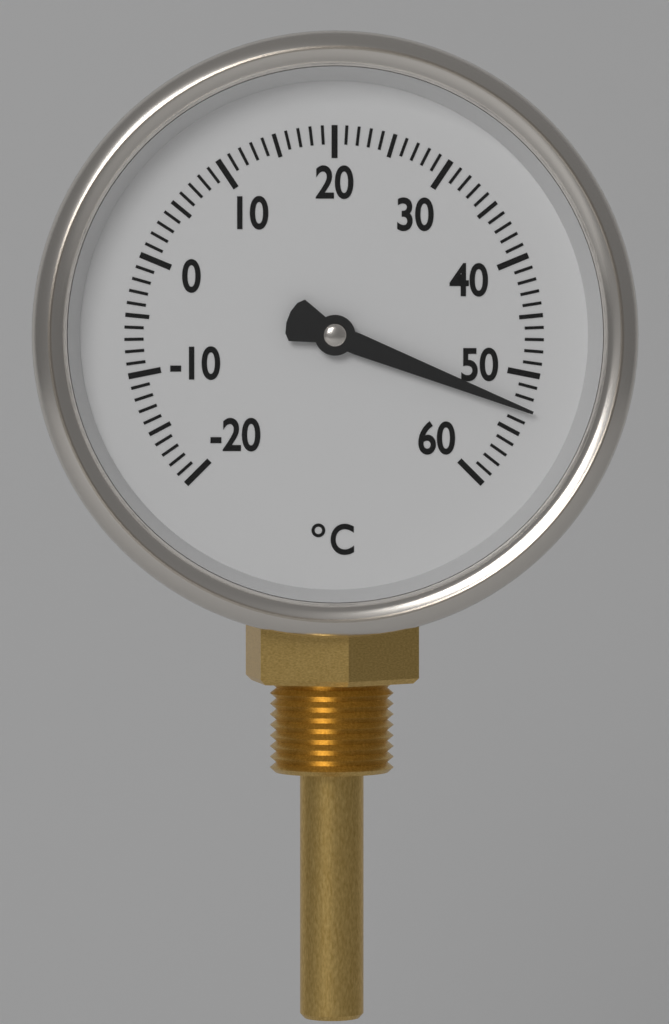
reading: 53 °C
